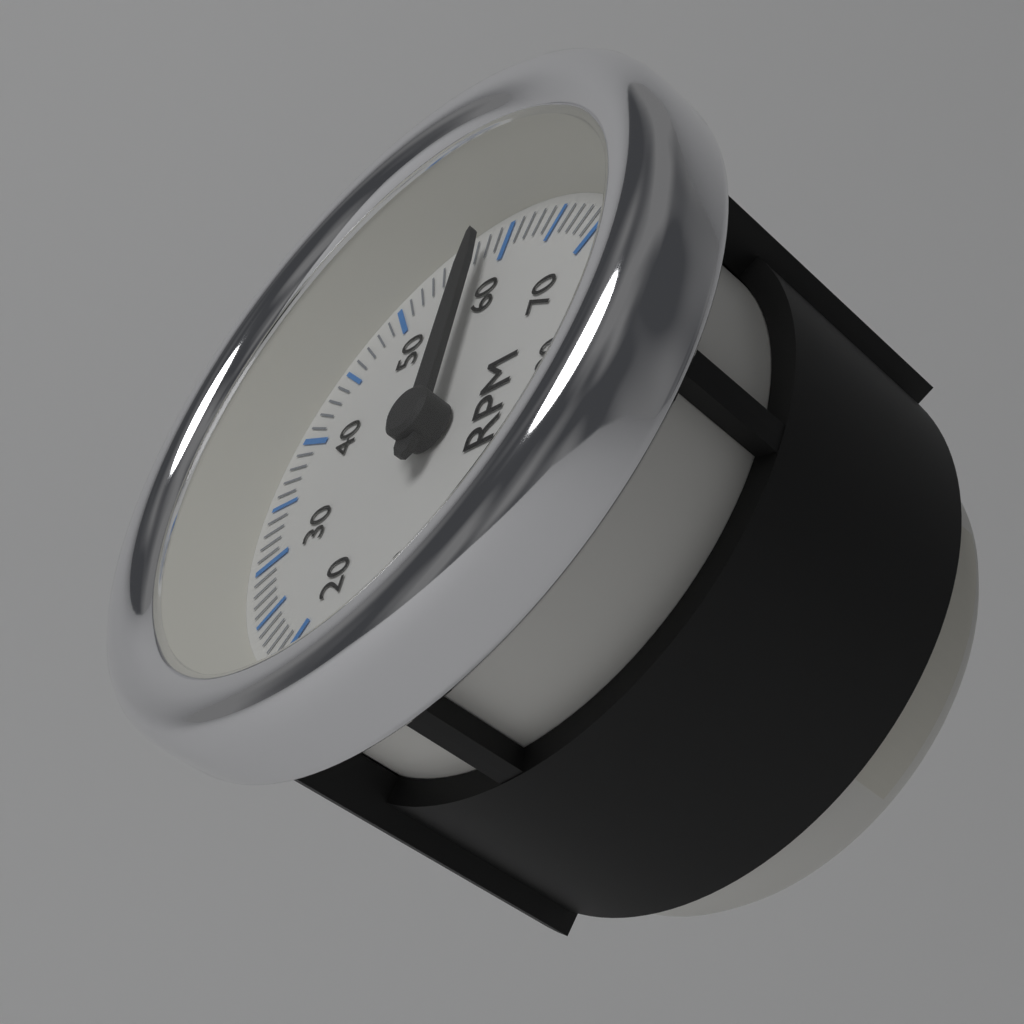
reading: 5800 RPM
